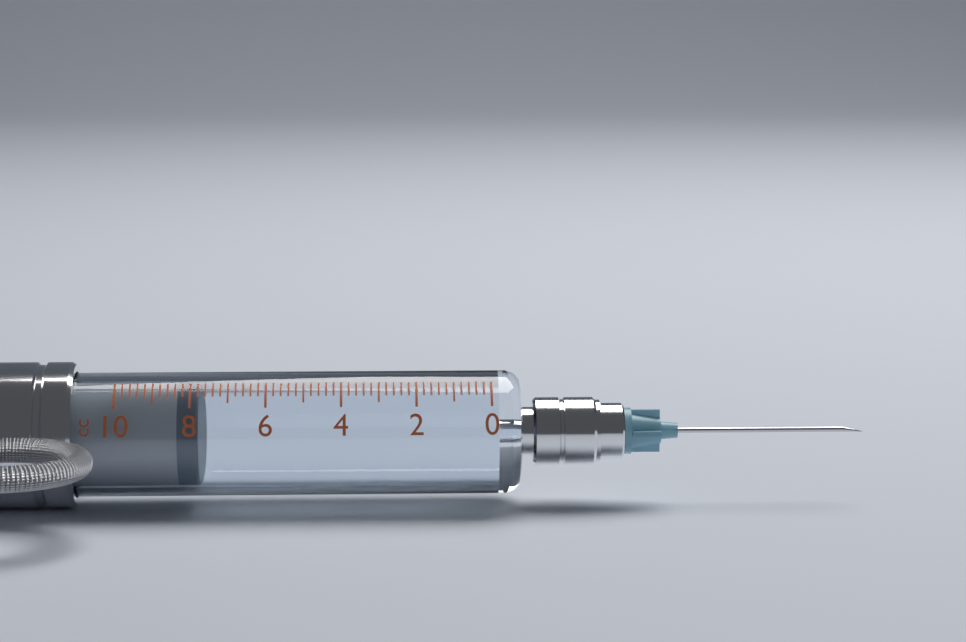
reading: 7.8 cc
